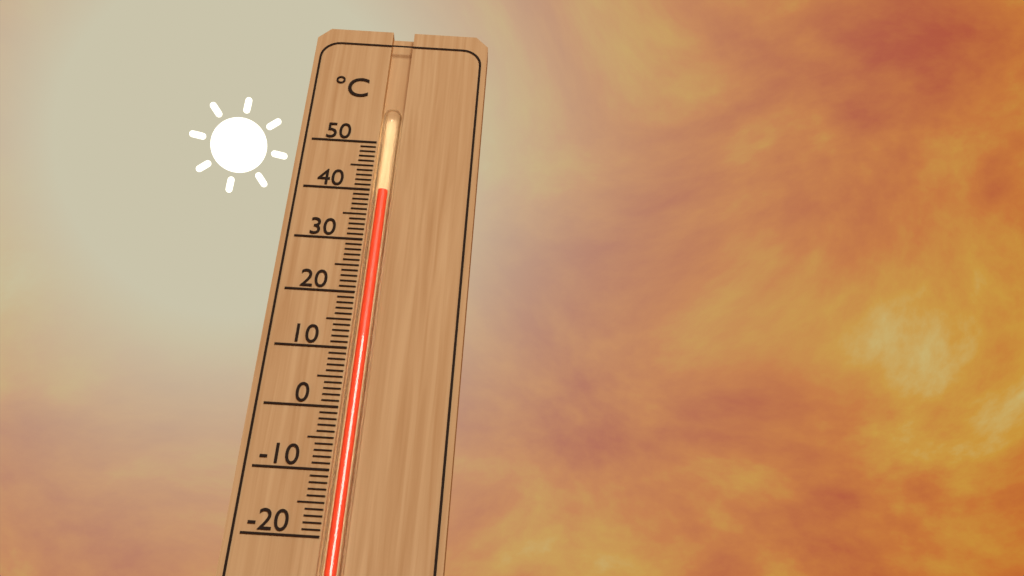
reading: 40 °C
